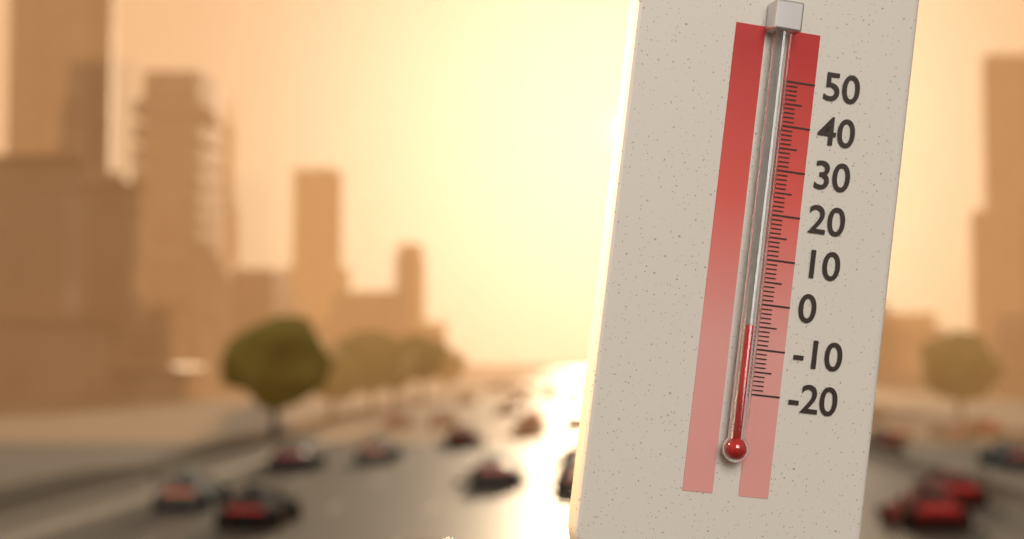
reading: -5 °C
